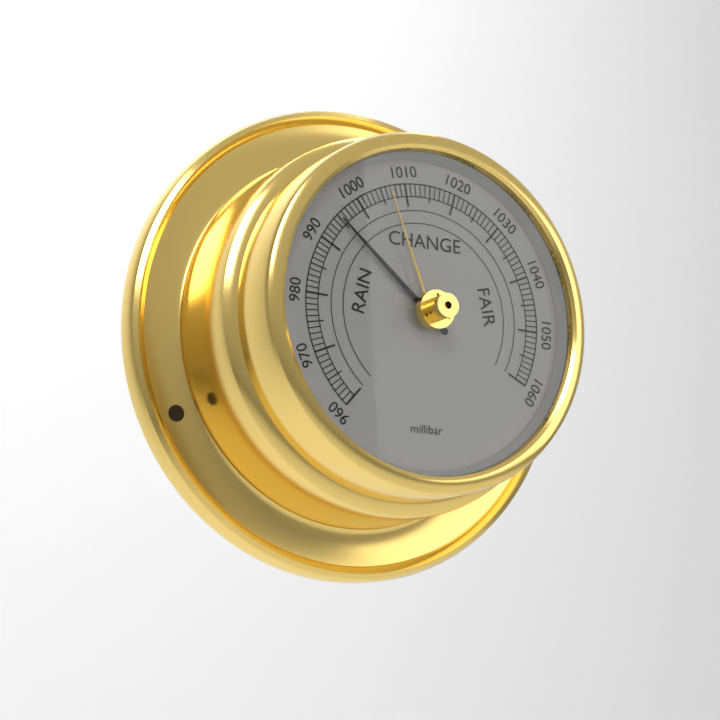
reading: 995 millibar
